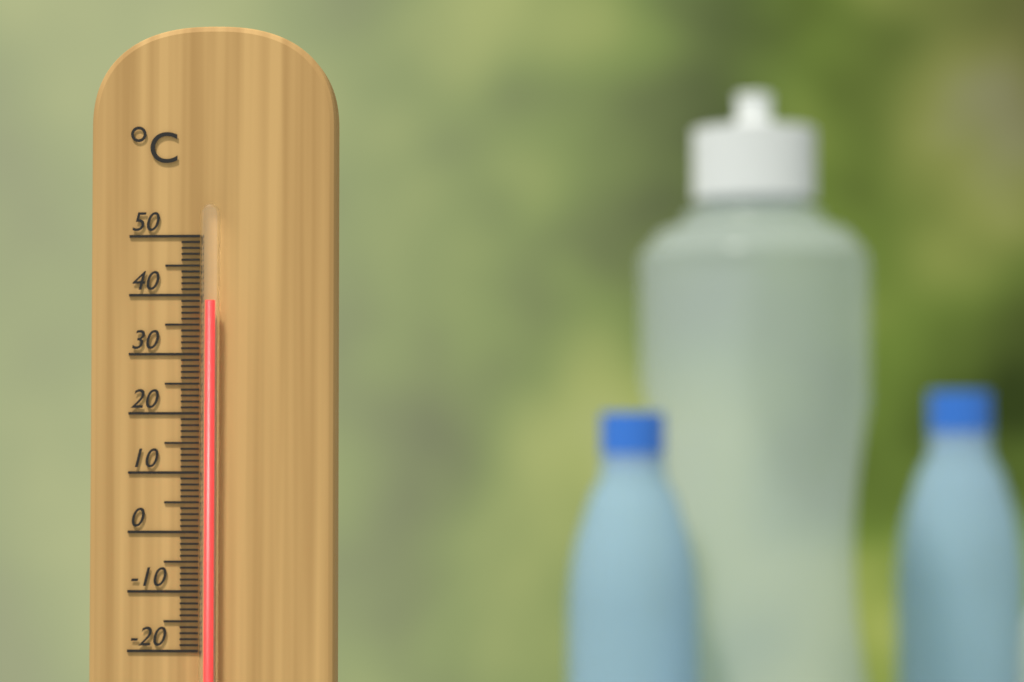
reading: 39 °C
